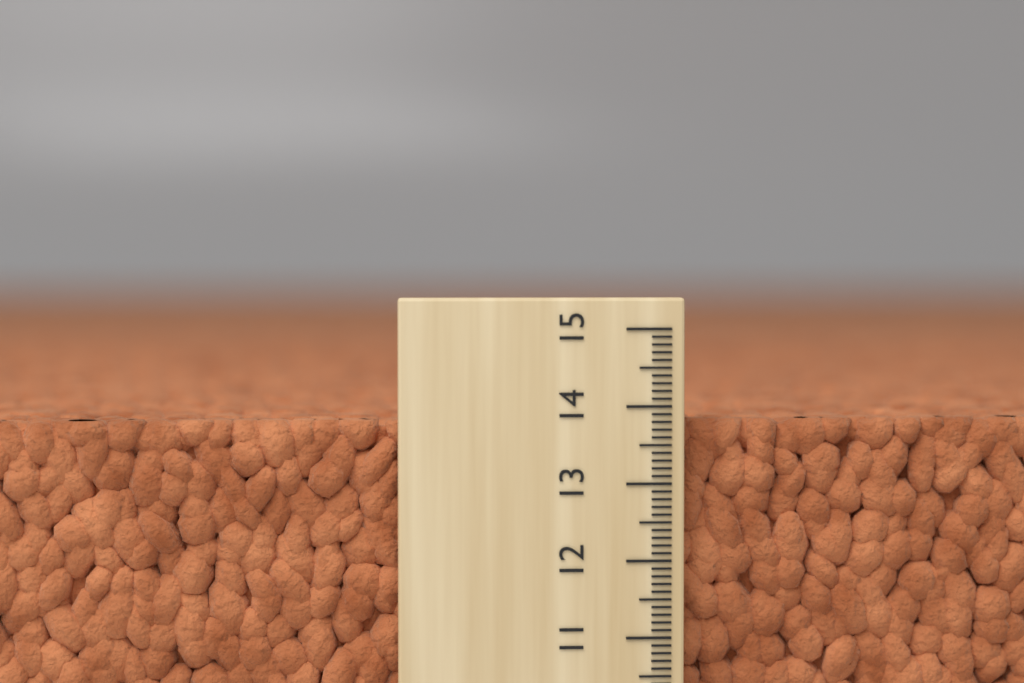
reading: 13.8 (no unit)
